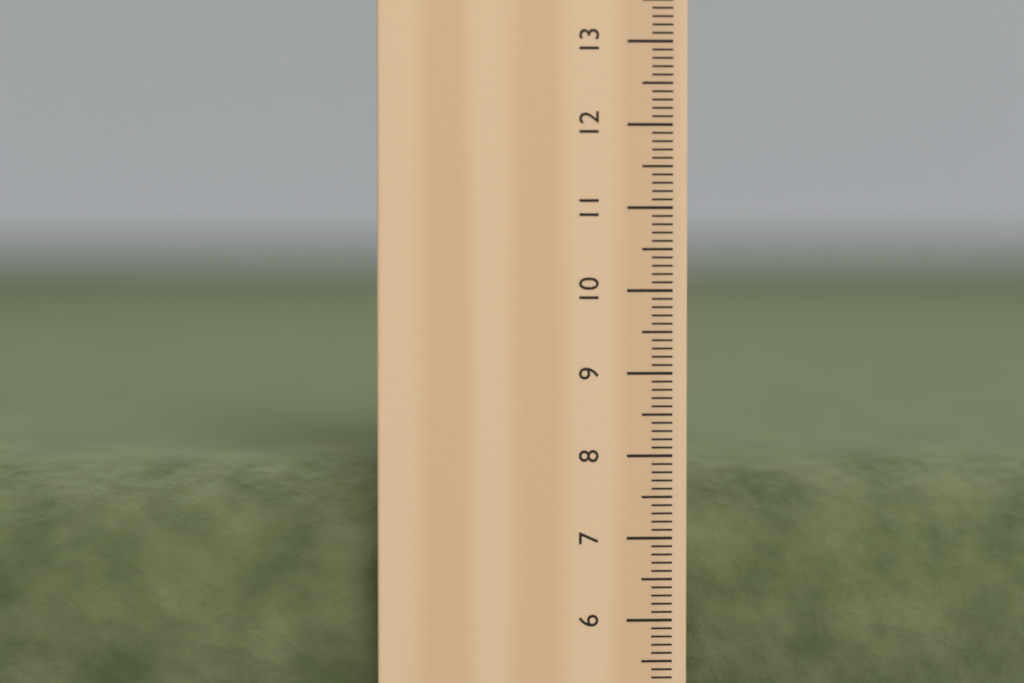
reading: 7.8 cm
